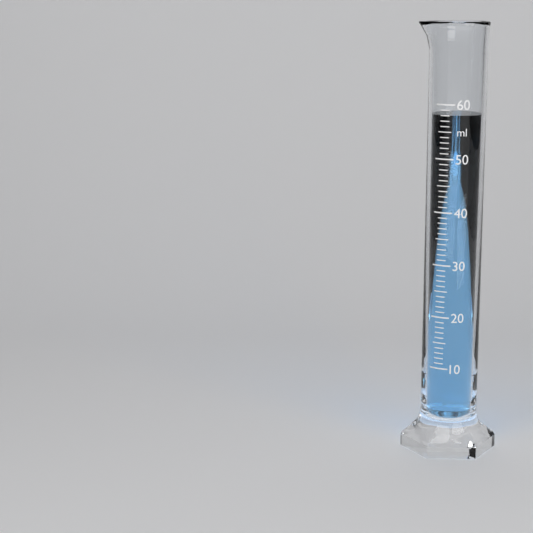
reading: 58 ml
